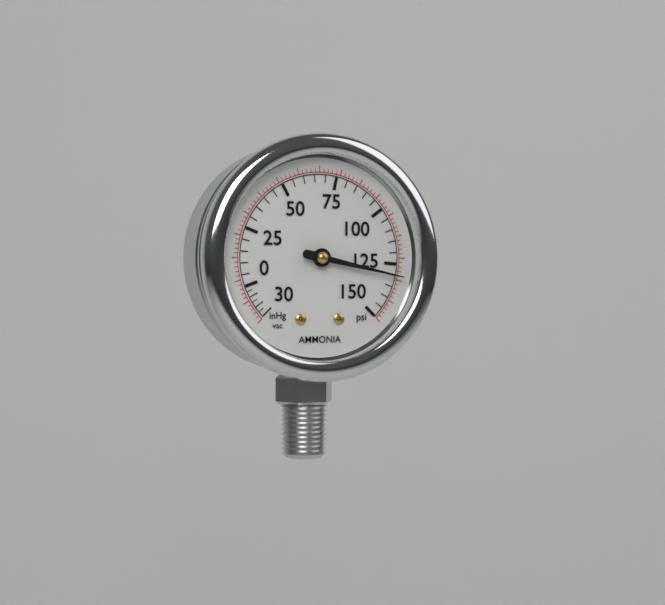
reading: 130 psi
